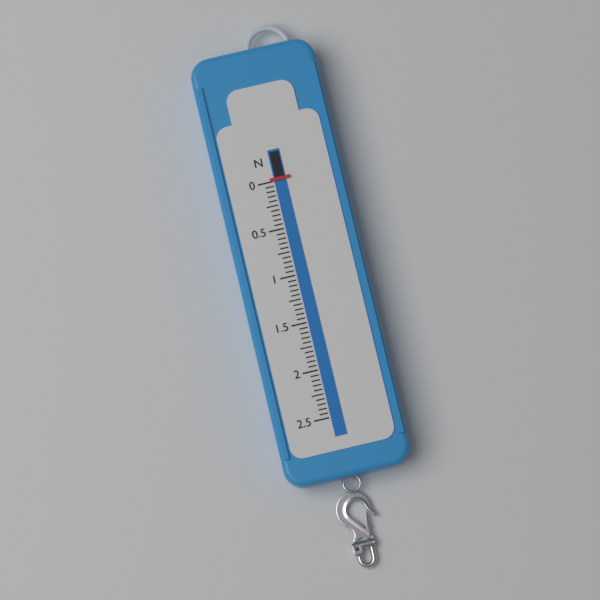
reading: 0.00 N
